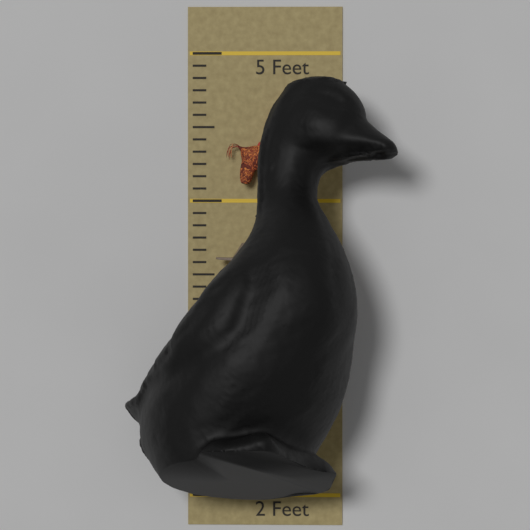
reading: 4.833332 Feet
